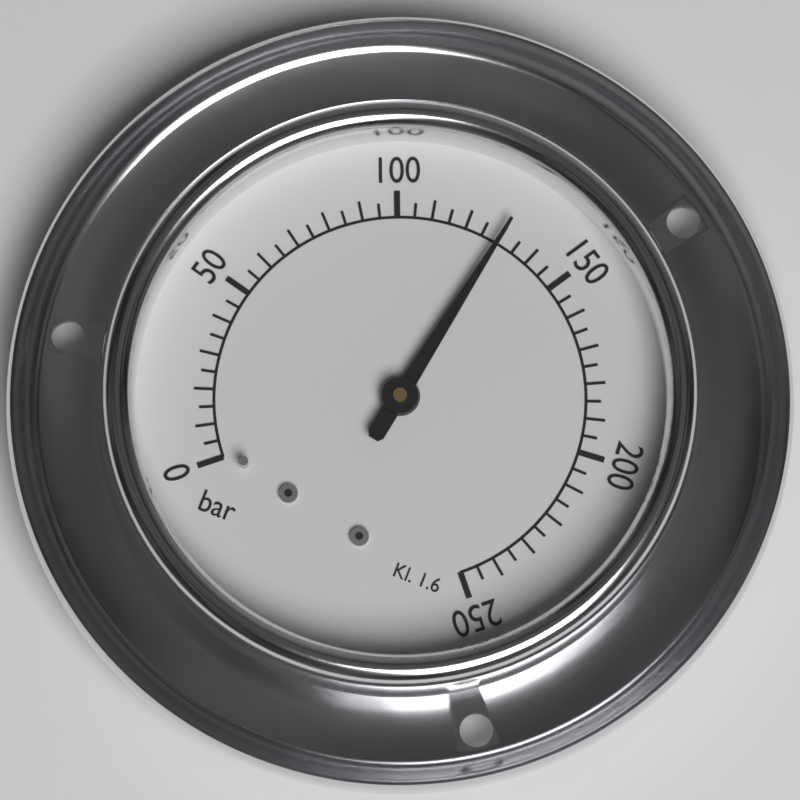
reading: 130 bar
